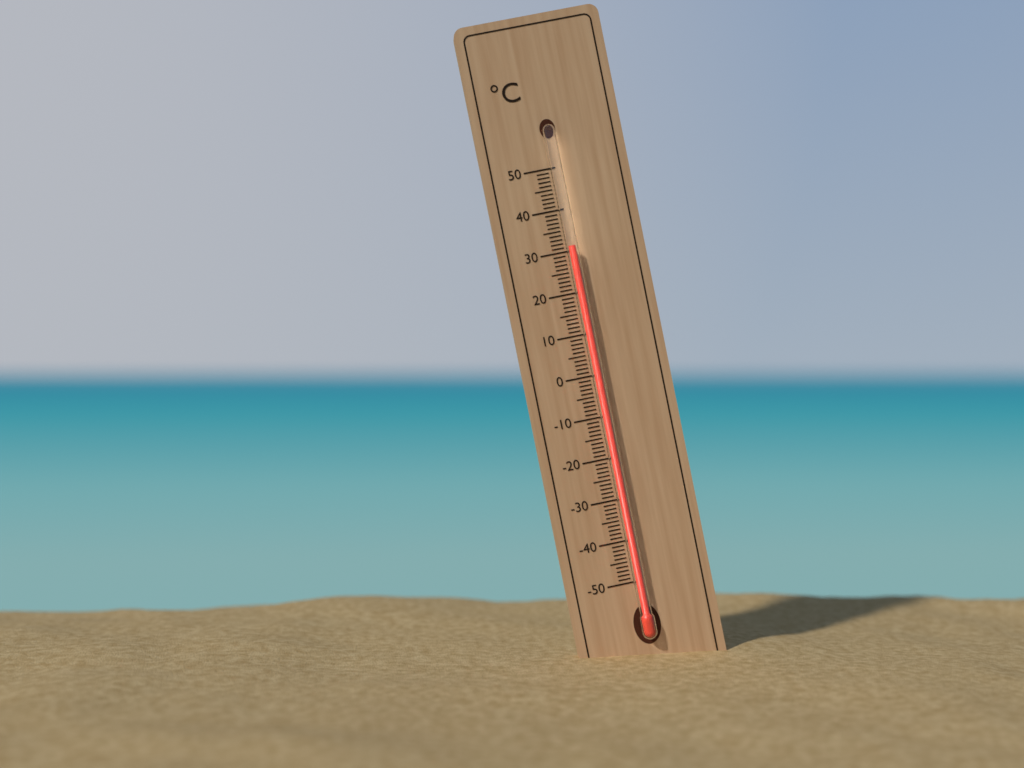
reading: 31 °C
